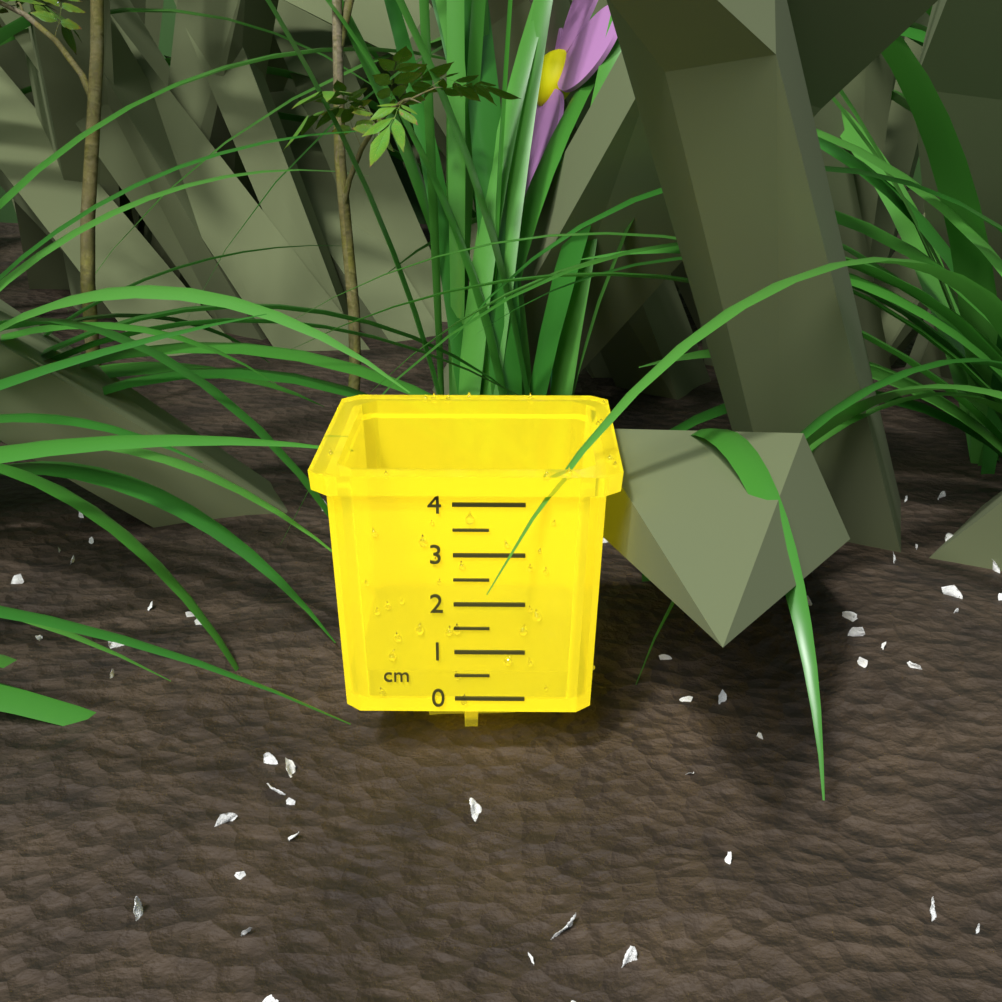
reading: 0.5 cm
